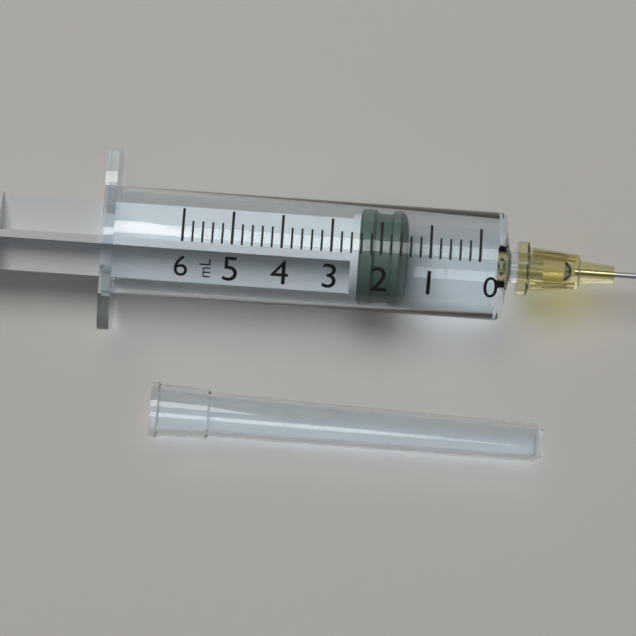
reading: 1.6 ml
